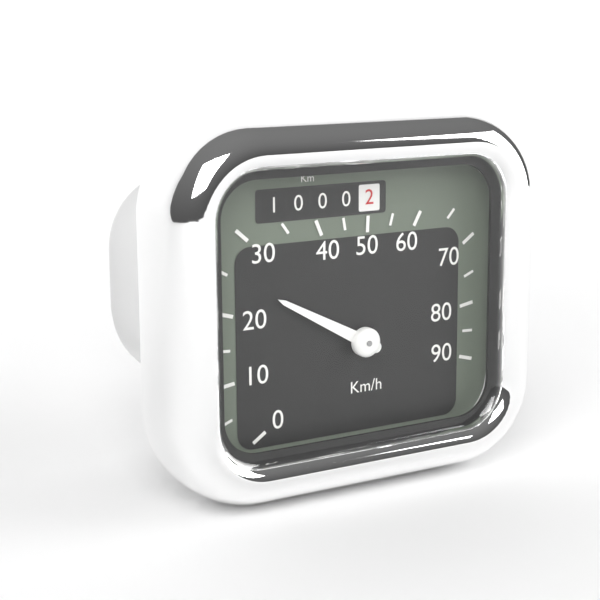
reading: 25 km/h
